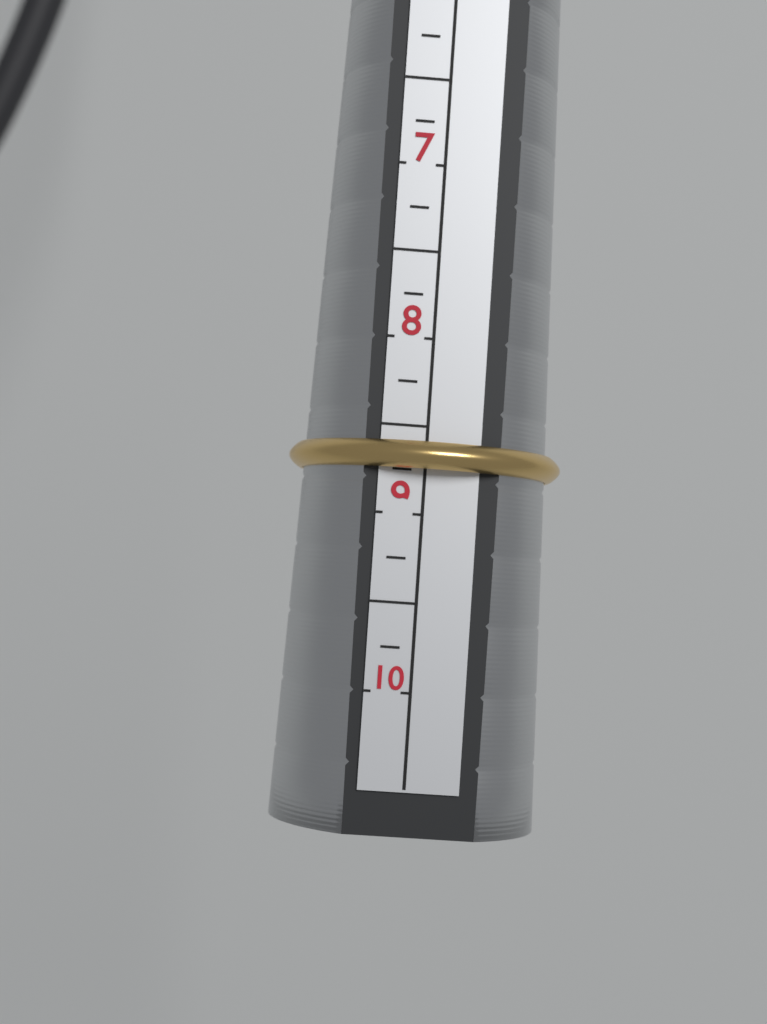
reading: 8.75 (no unit)
